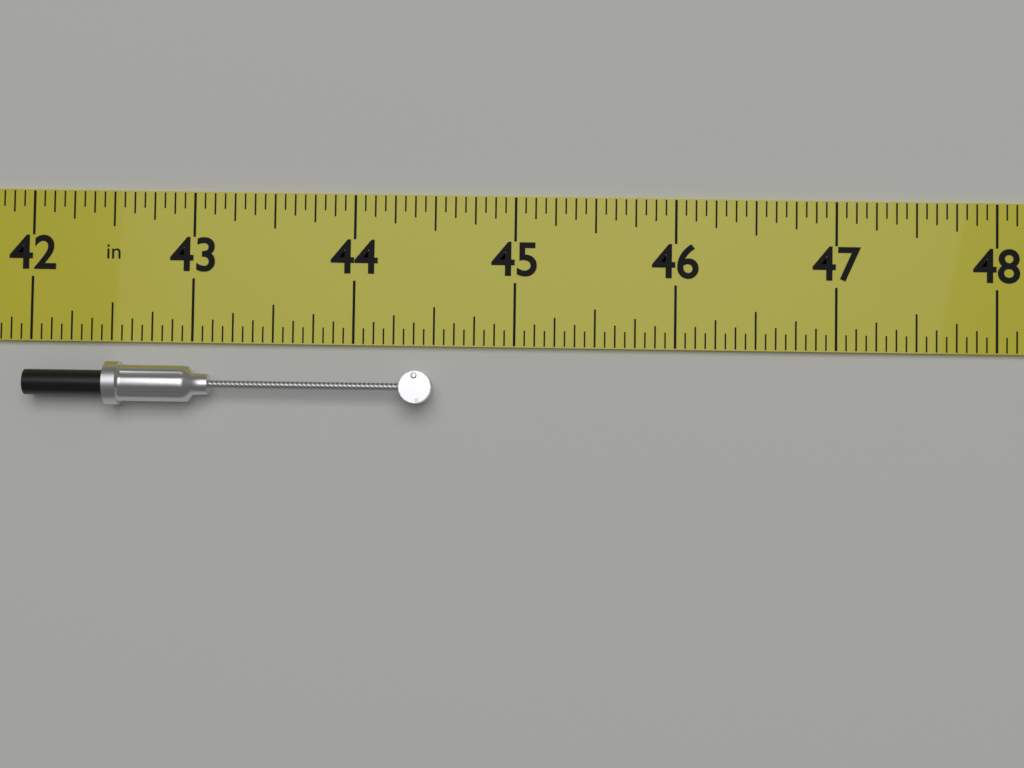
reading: 44.5000 in
